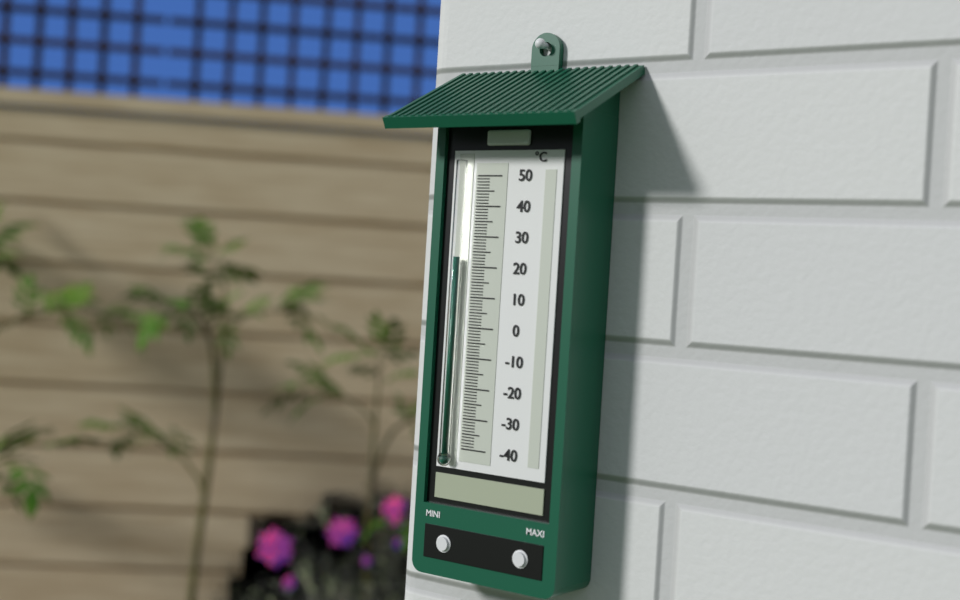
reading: 23 °C
